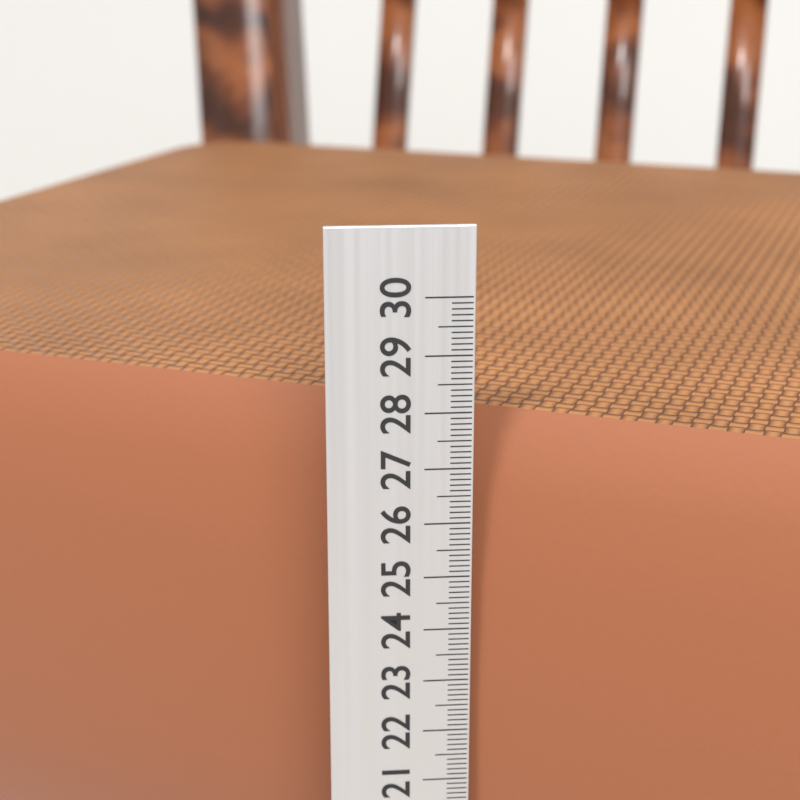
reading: 27.8 cm
